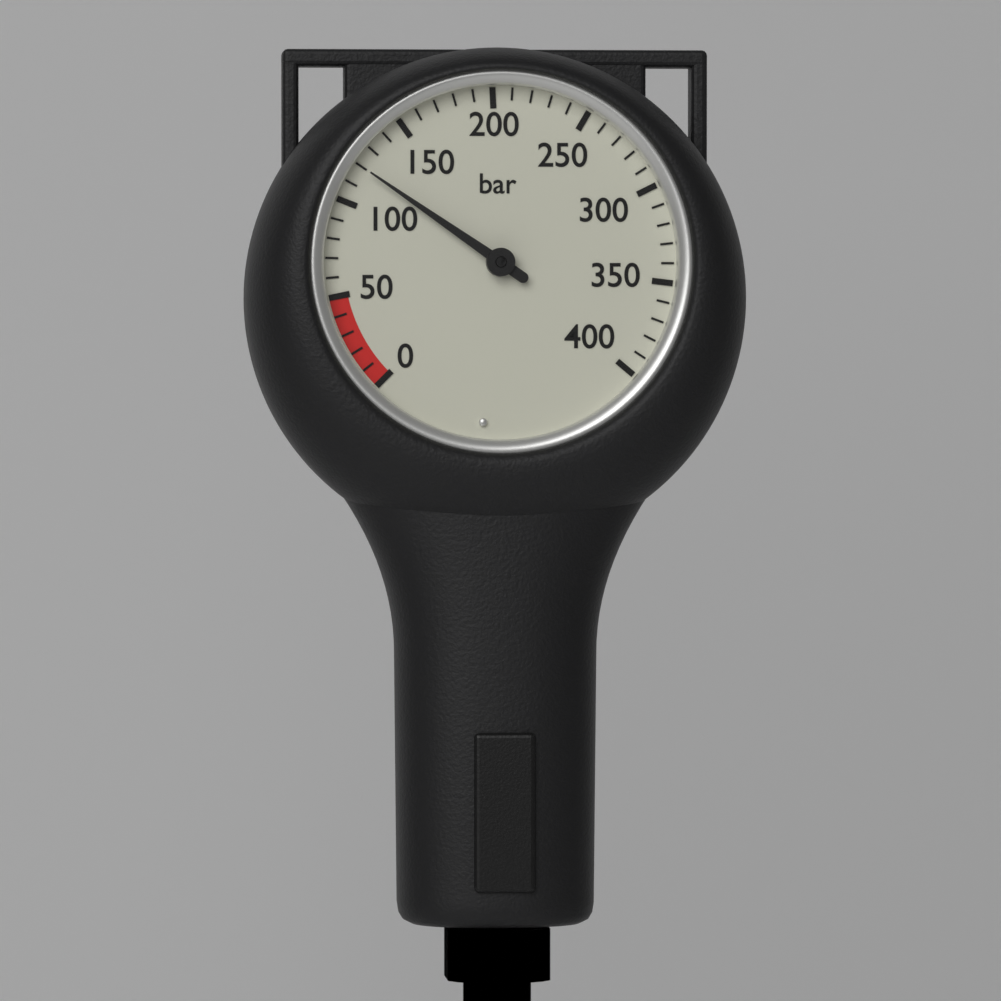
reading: 120 bar
